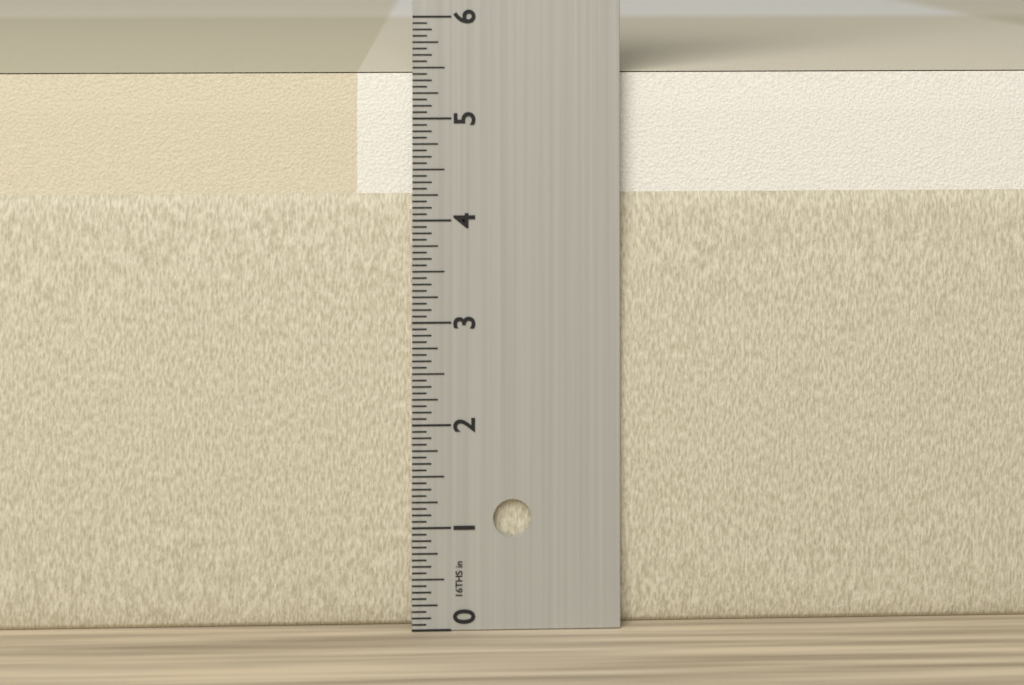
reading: 5.4375 in
